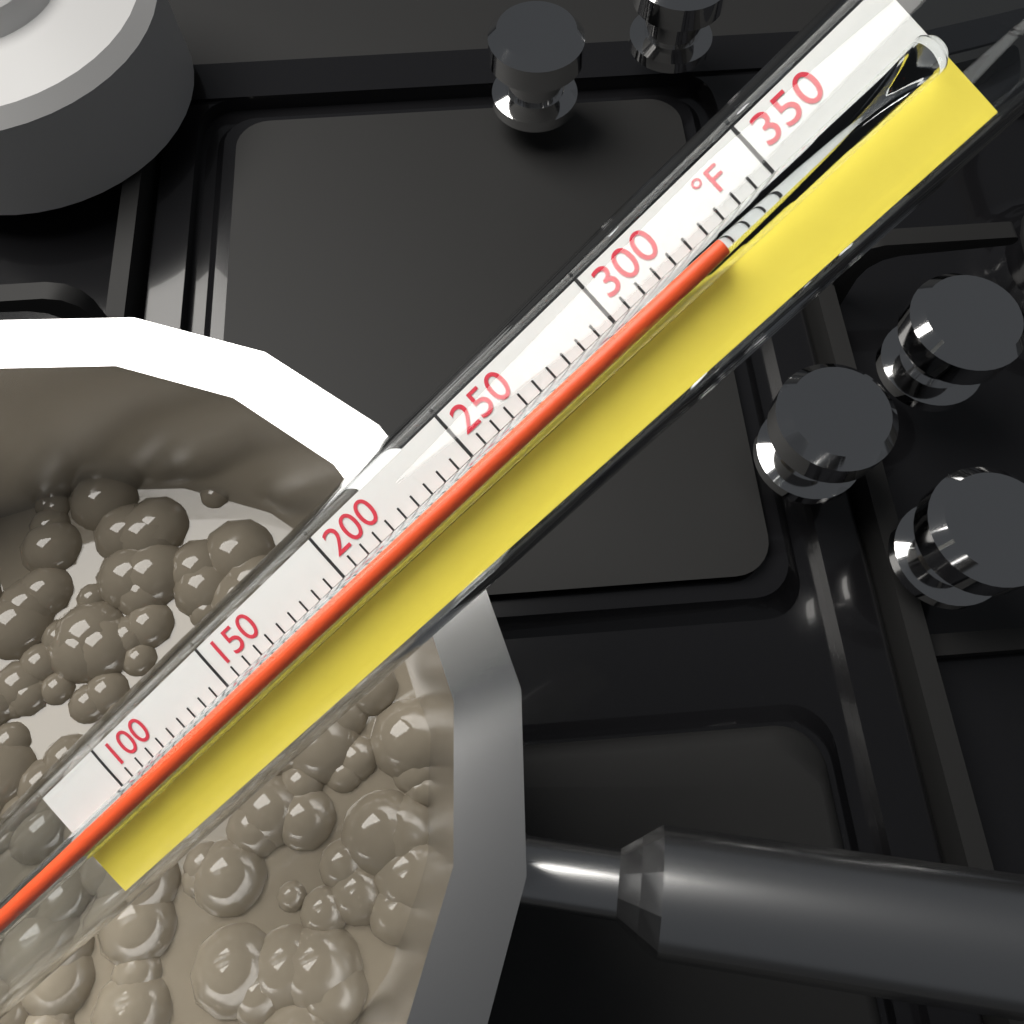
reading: 330 °F
